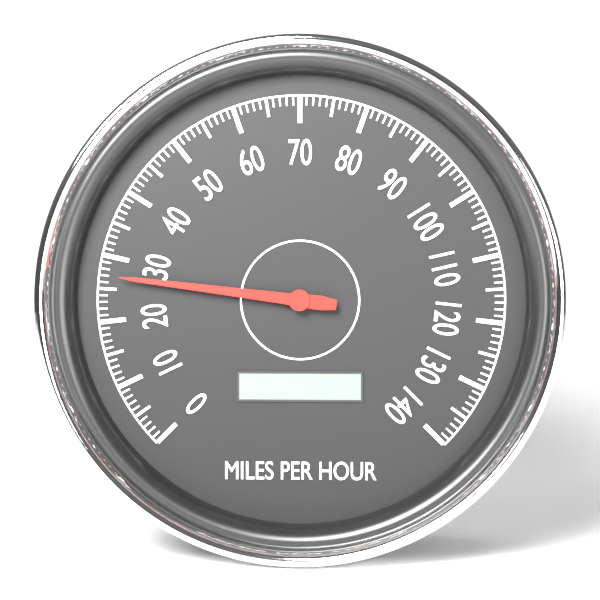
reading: 27 mph
